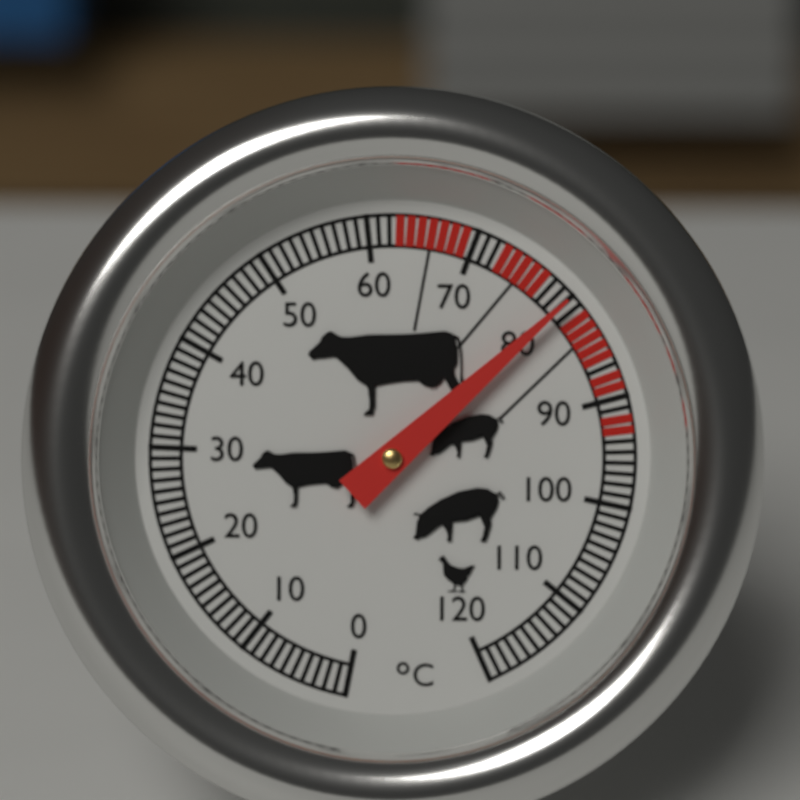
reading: 80 °C
